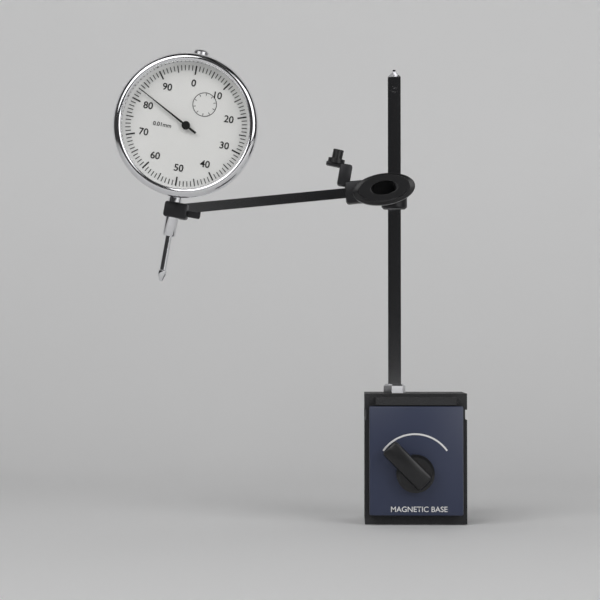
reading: 0.83 mm
